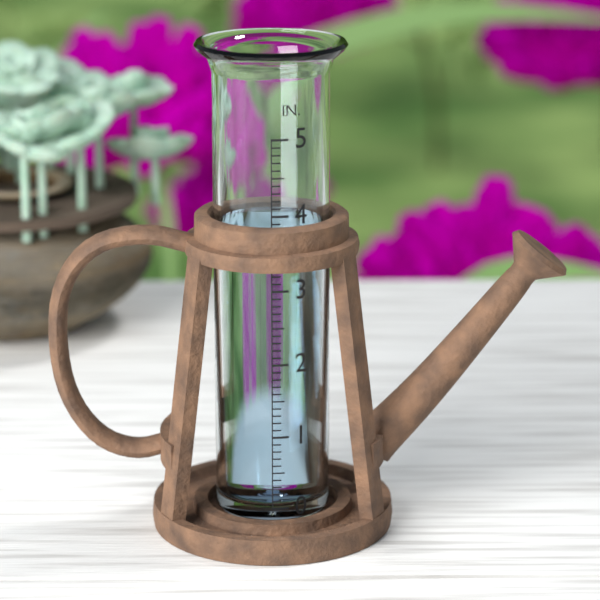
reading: 3.8 in
